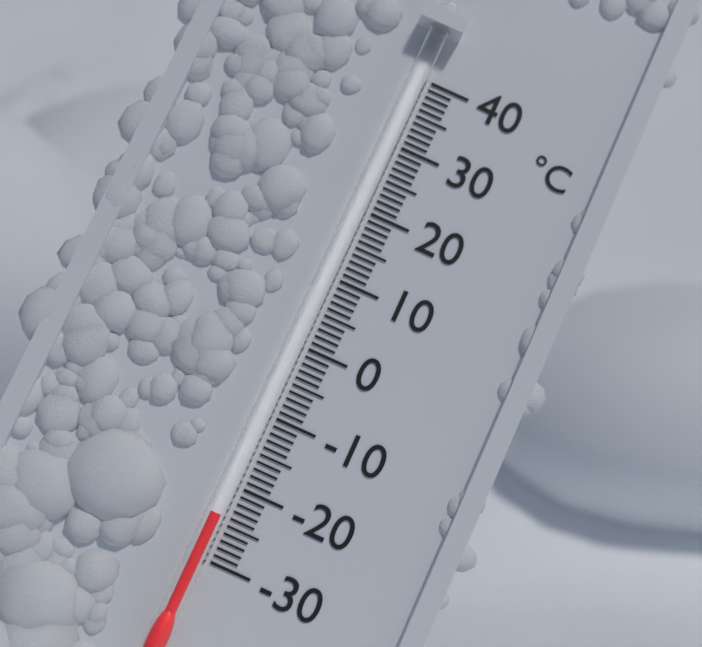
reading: -24 °C
